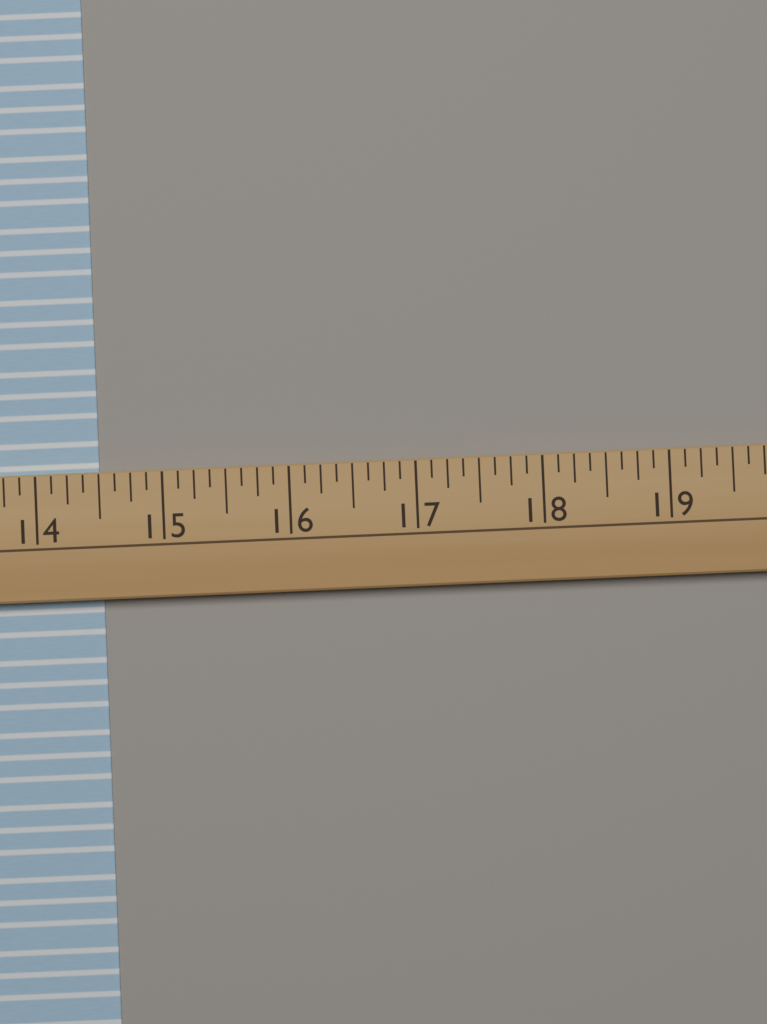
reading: 14.500 (no unit)
